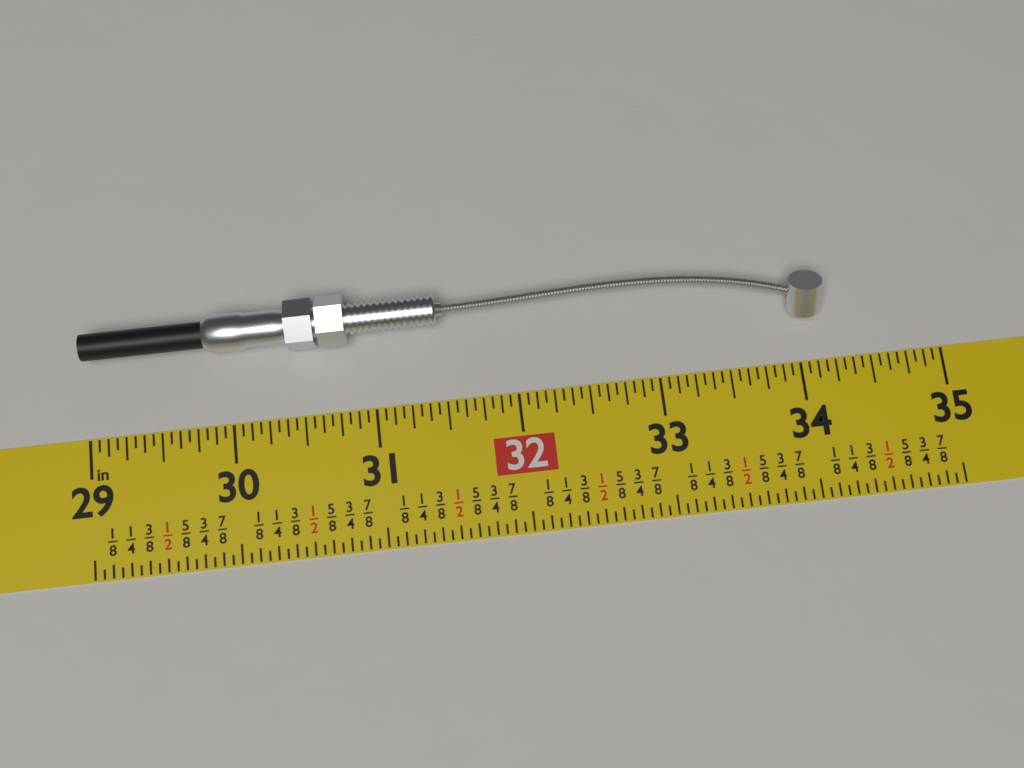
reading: 34.1875 in
